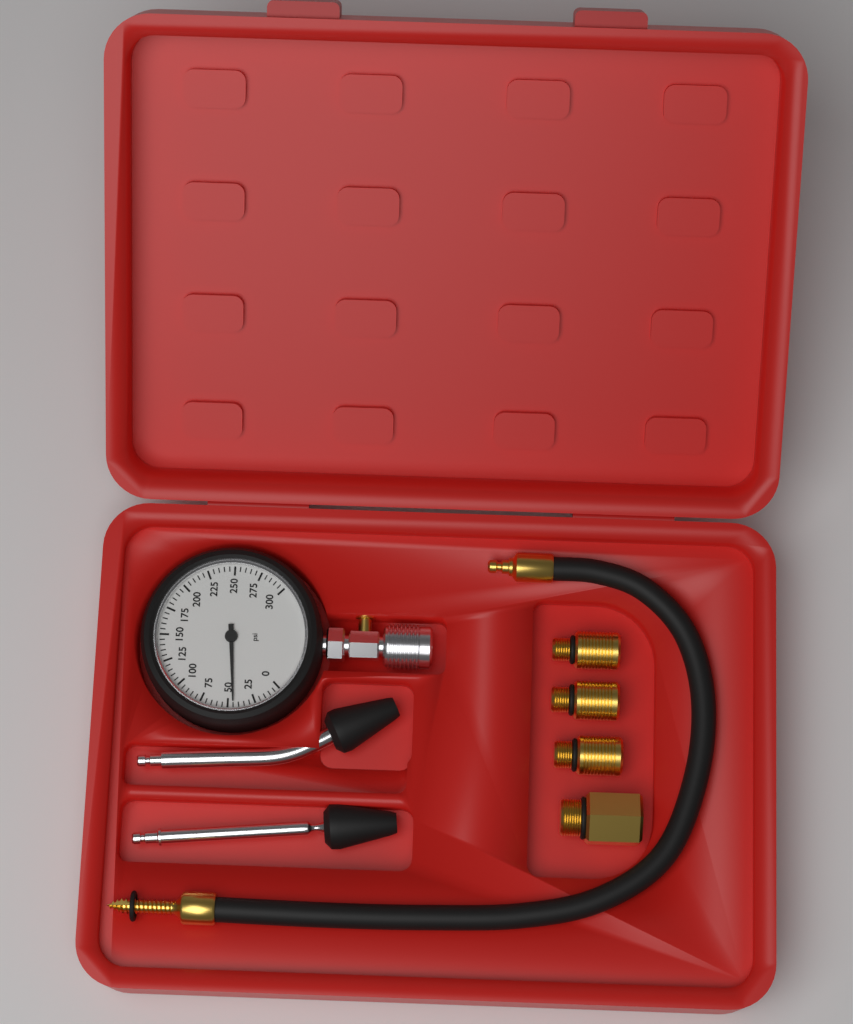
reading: 45 psi
